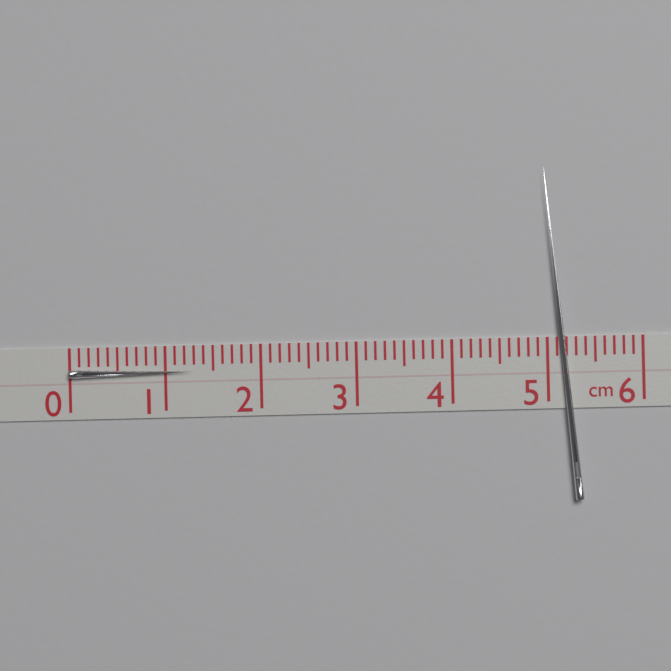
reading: 1.3 cm
